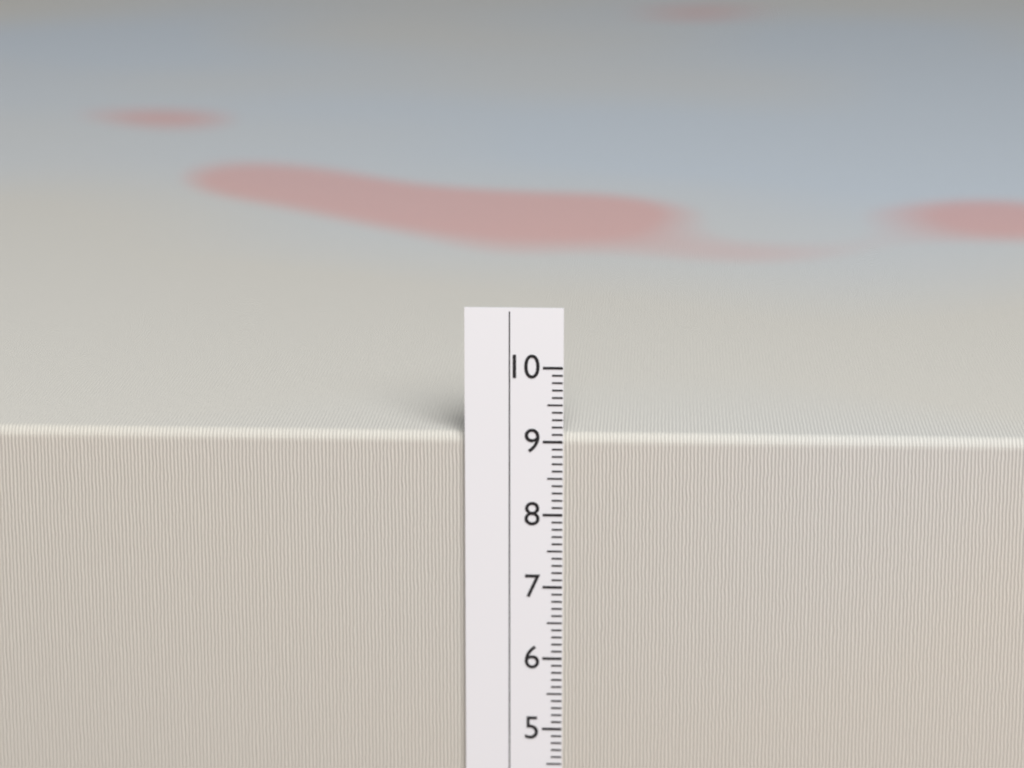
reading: 9.1 cm
